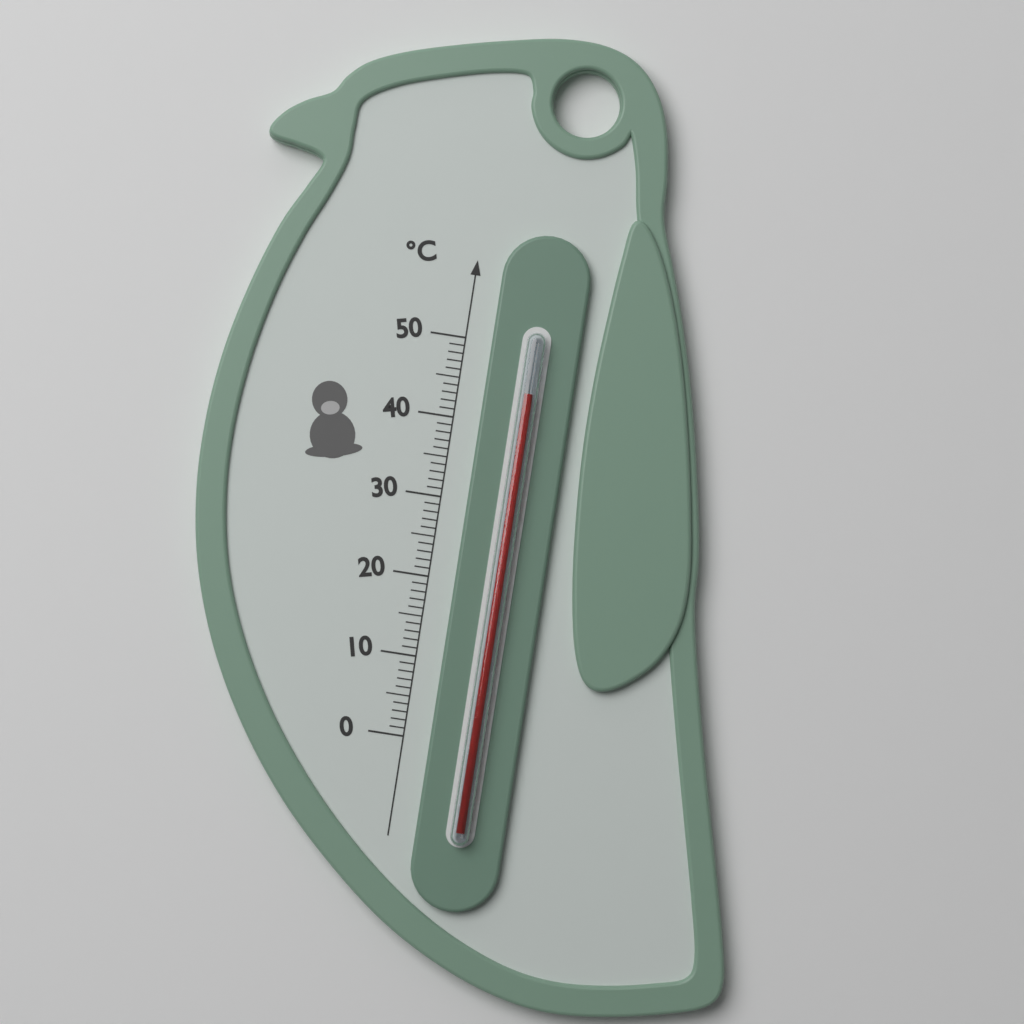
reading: 44 °C
